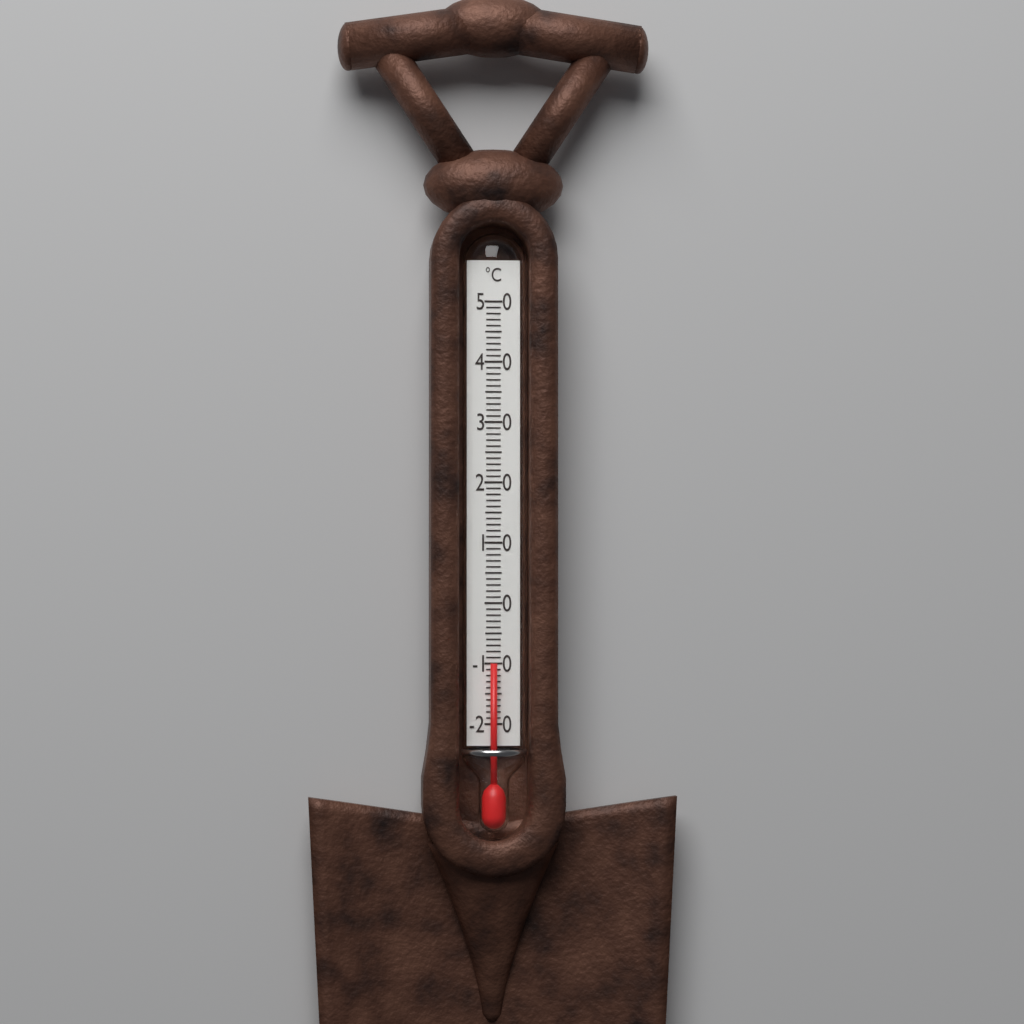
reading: -10 °C
